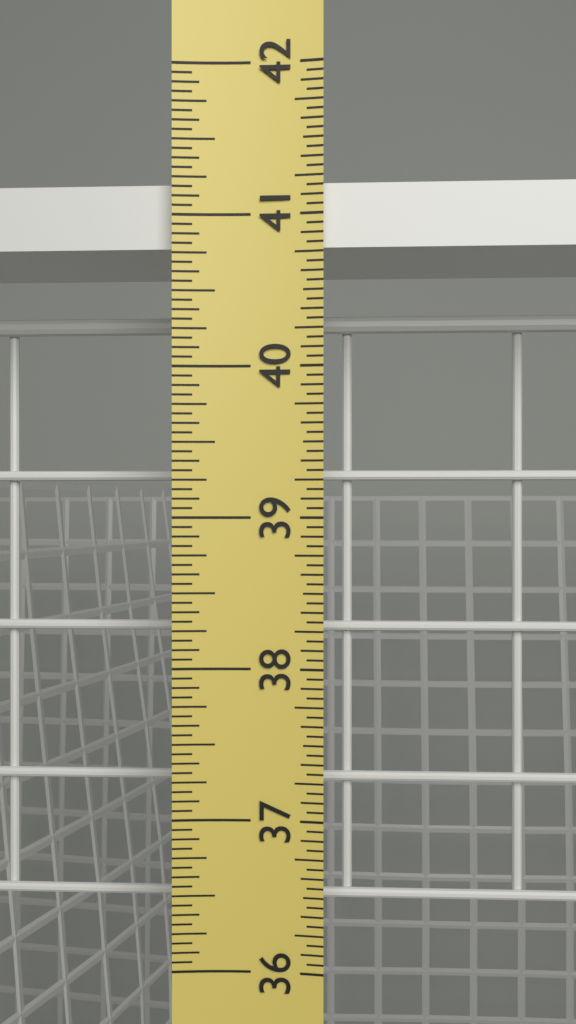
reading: 41.2500 in
